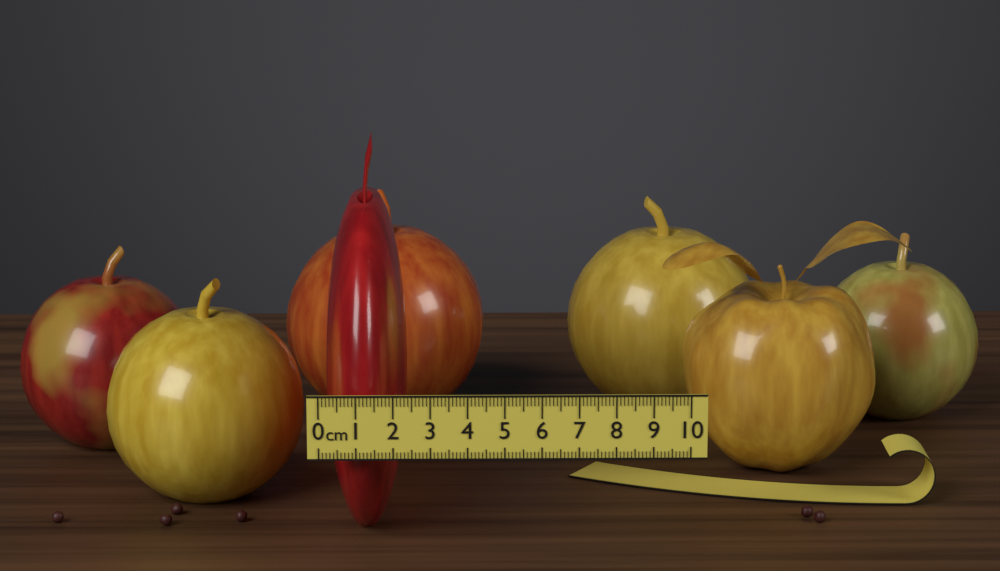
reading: 2.3 cm
